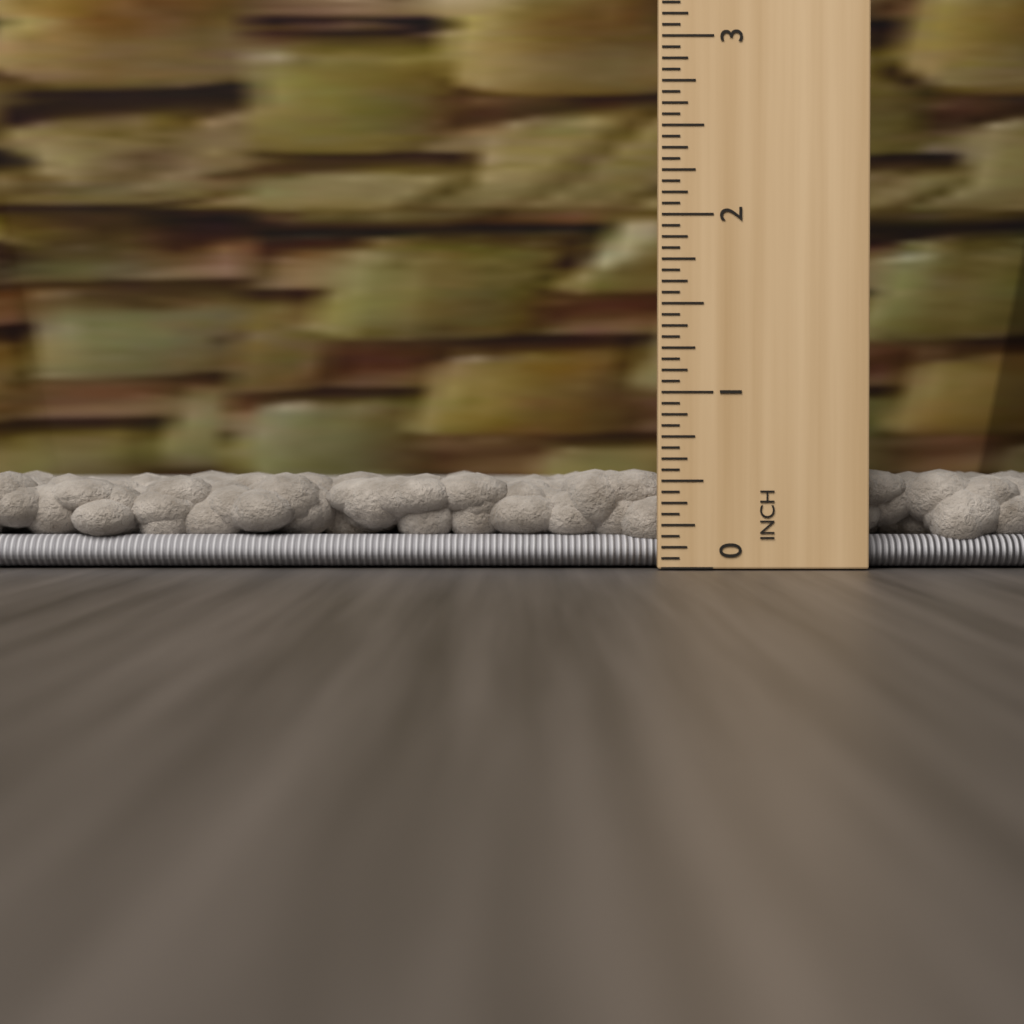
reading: 0.5625 in
